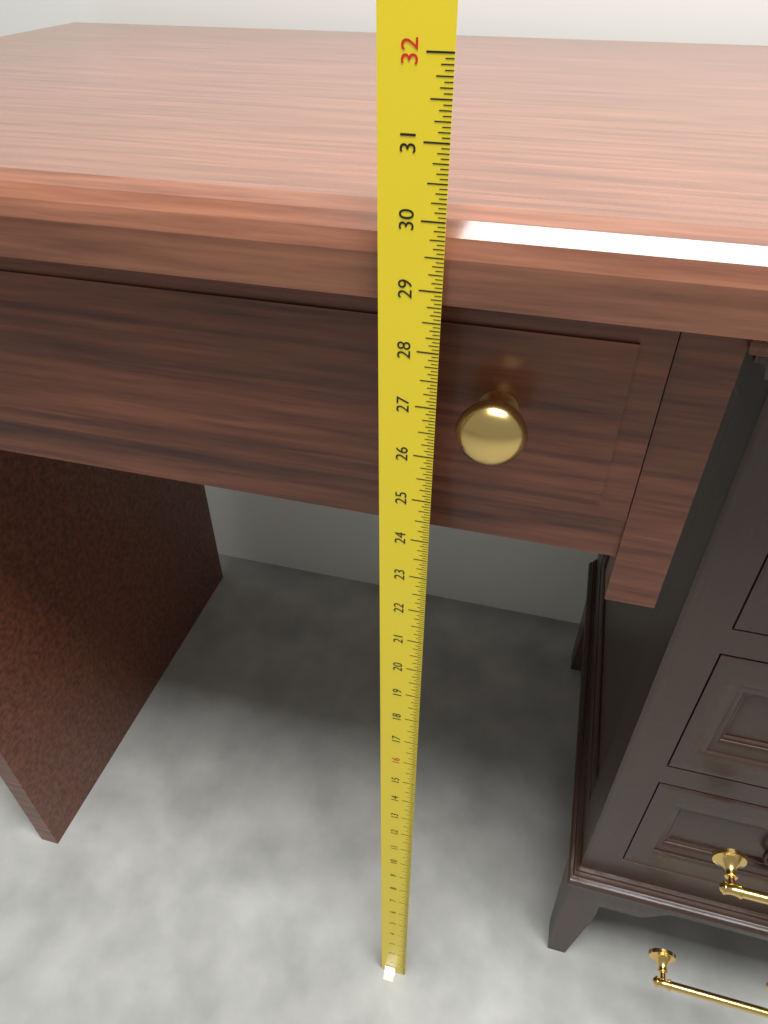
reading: 30.0000 (no unit)
